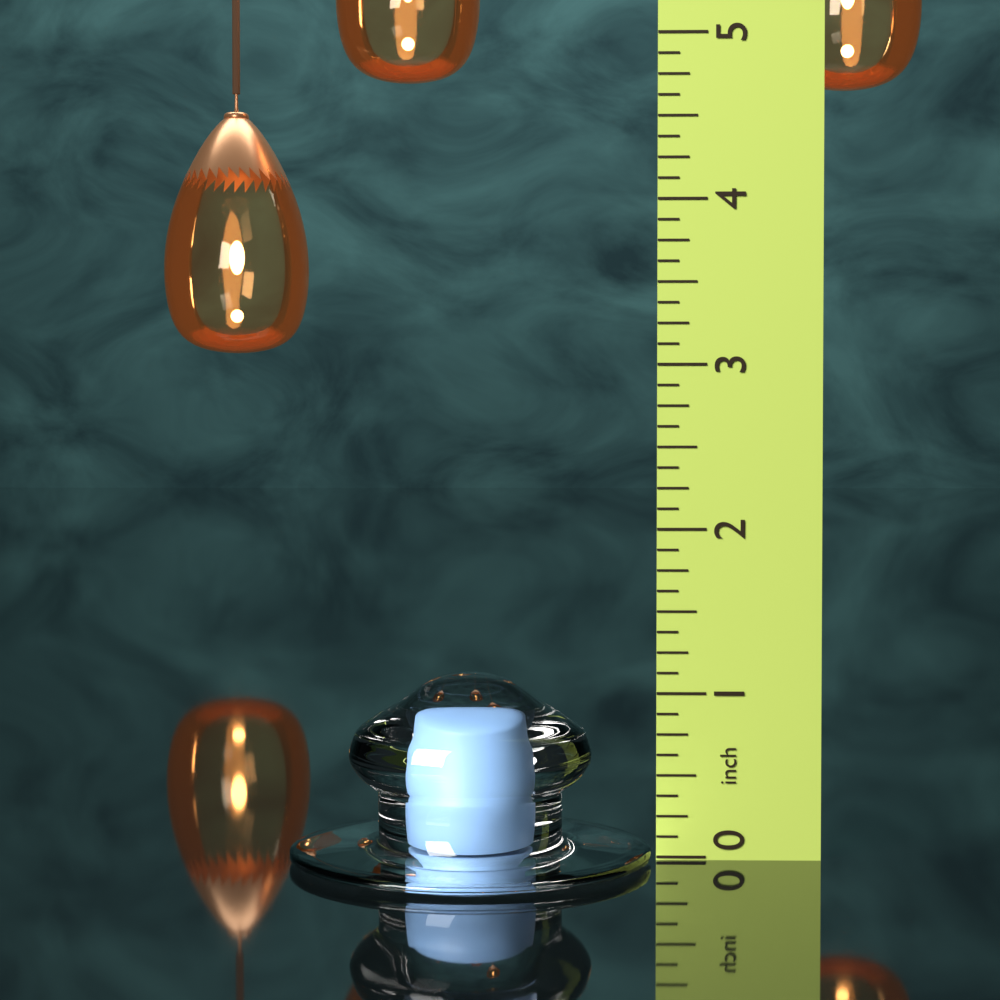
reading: 1.125 in
